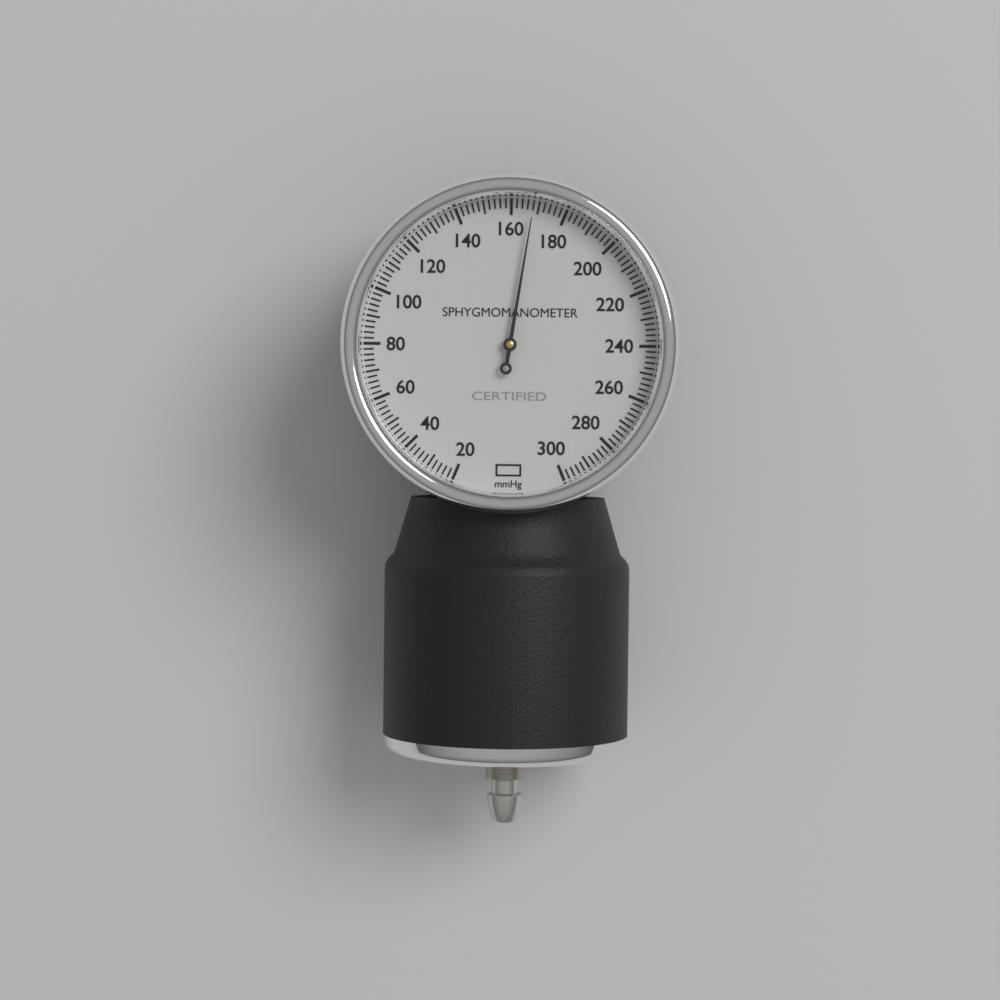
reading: 168 mmHg
